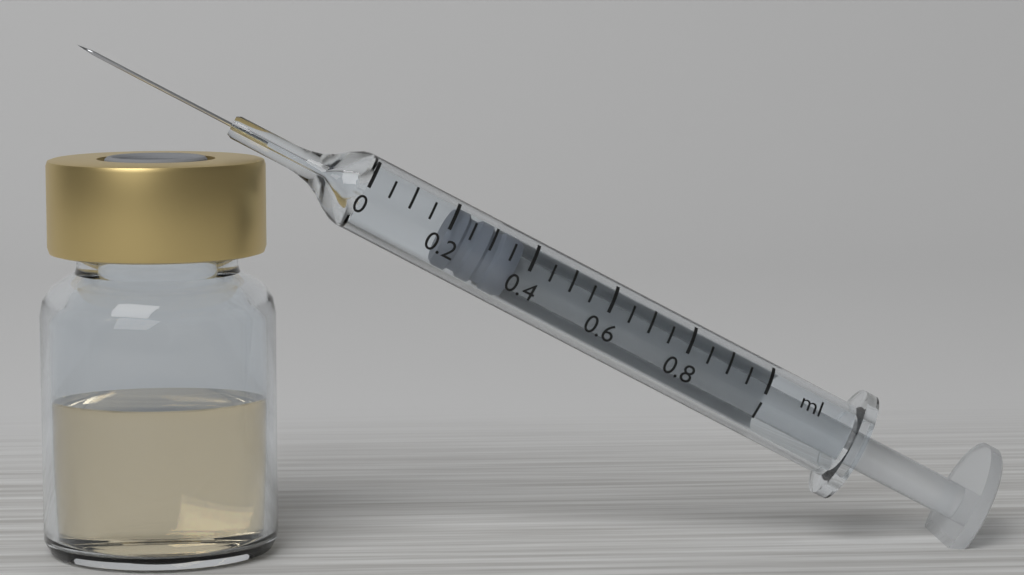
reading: 0.20 ml
